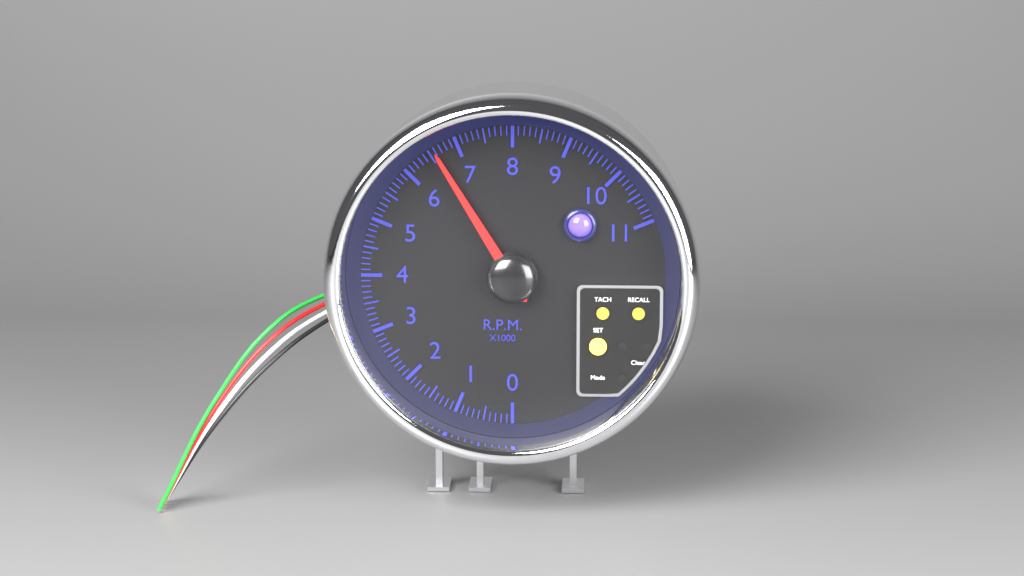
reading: 6.6 rpm x1000
